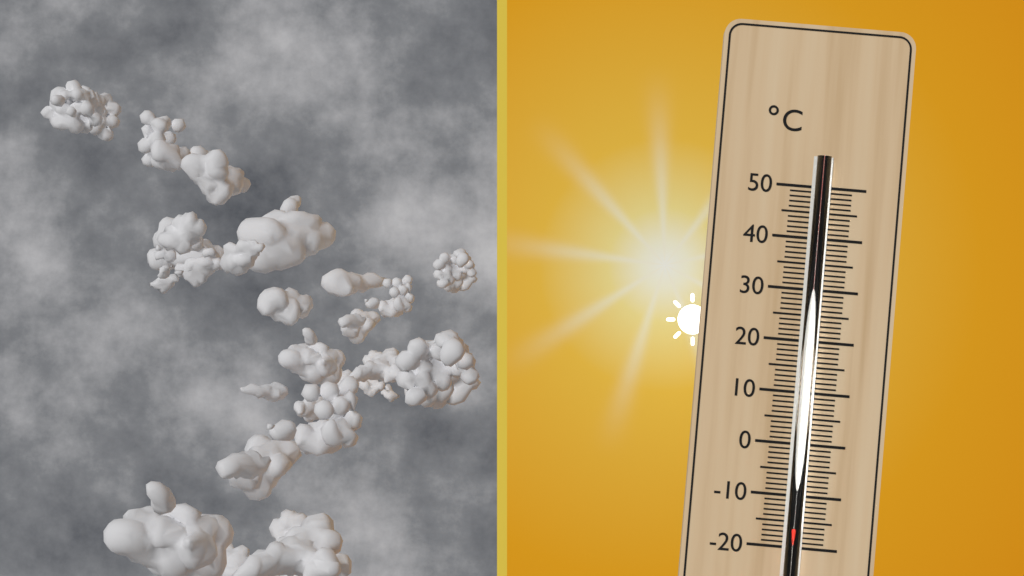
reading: -16 °C
